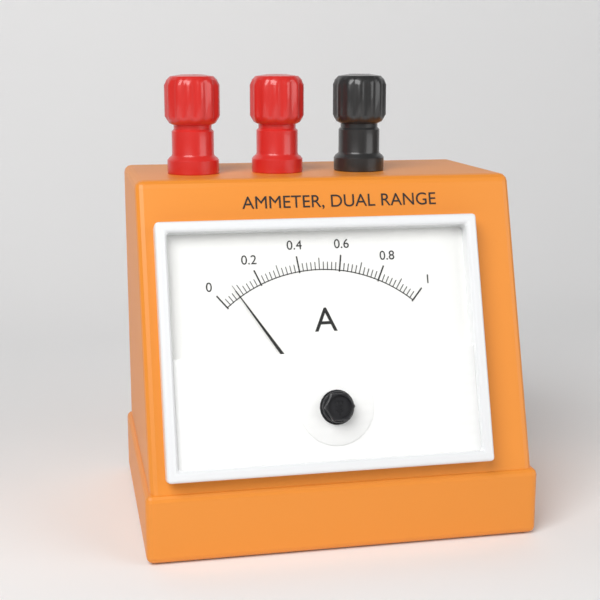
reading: 0.08 A
